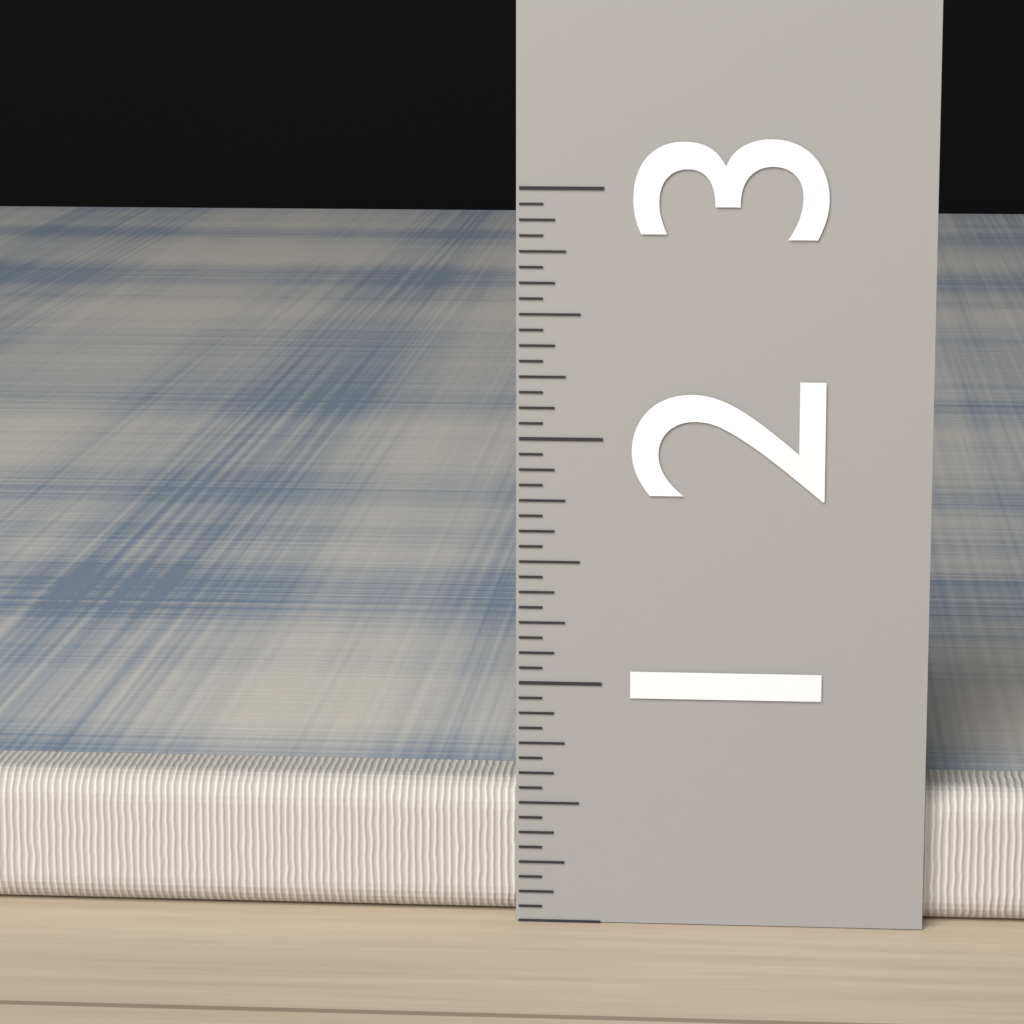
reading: 0.5625 (no unit)
